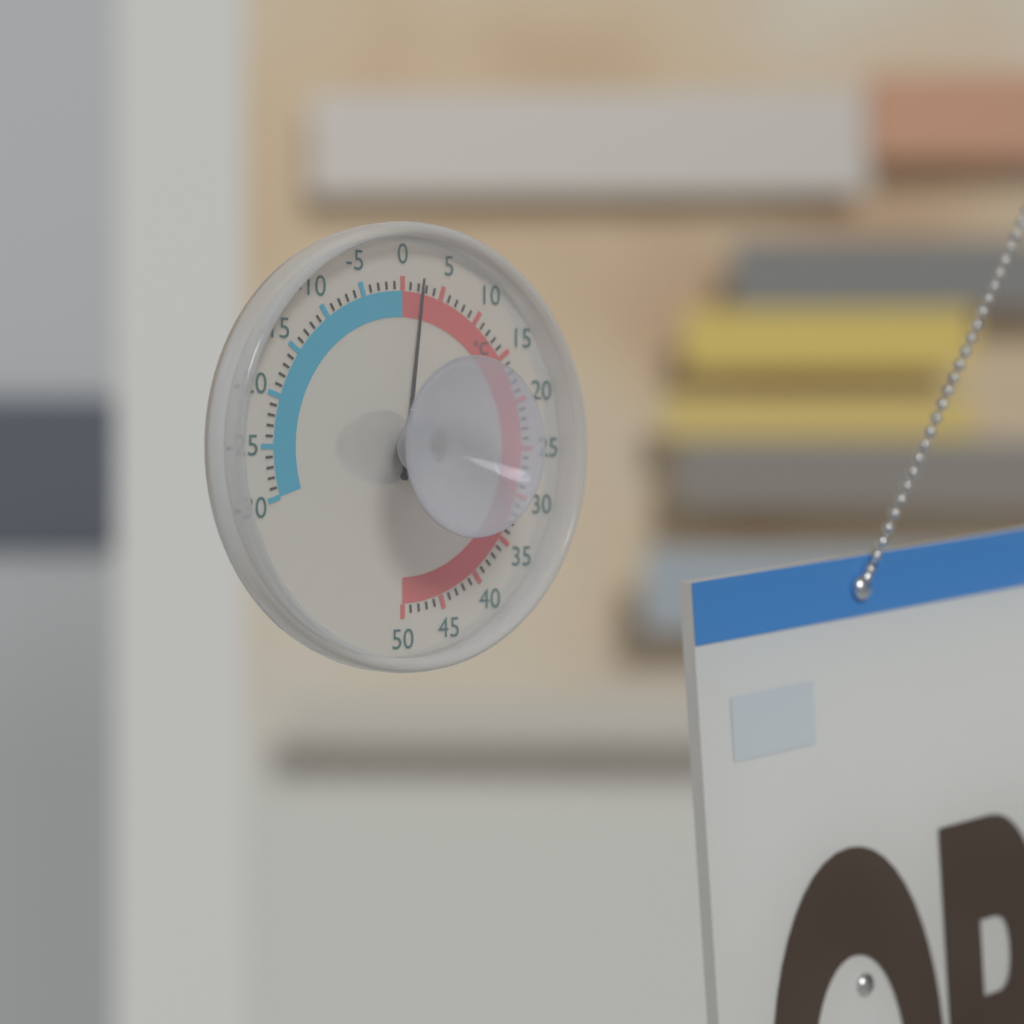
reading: 2 °C
